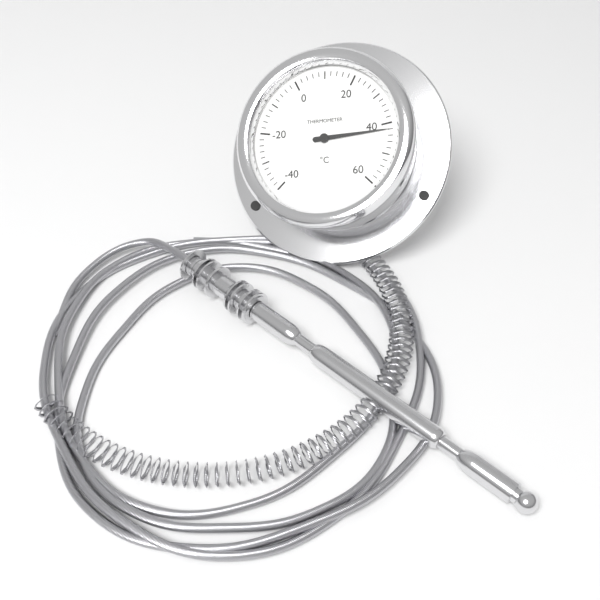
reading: 42 °C
